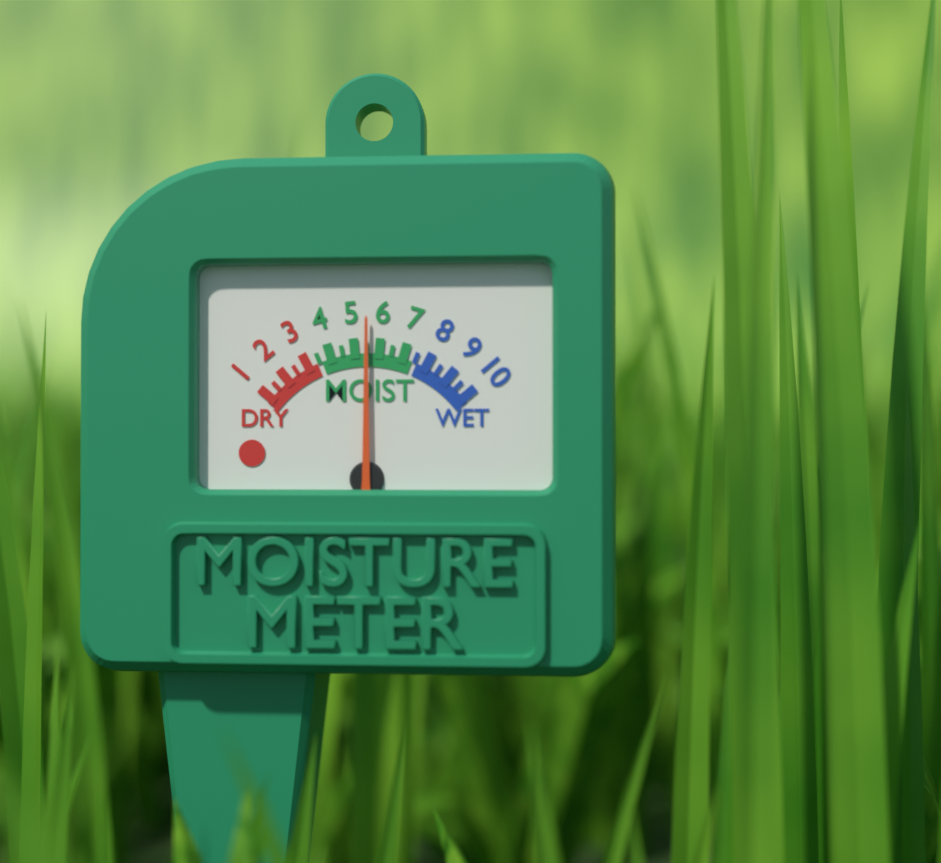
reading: 5.5 (no unit)
